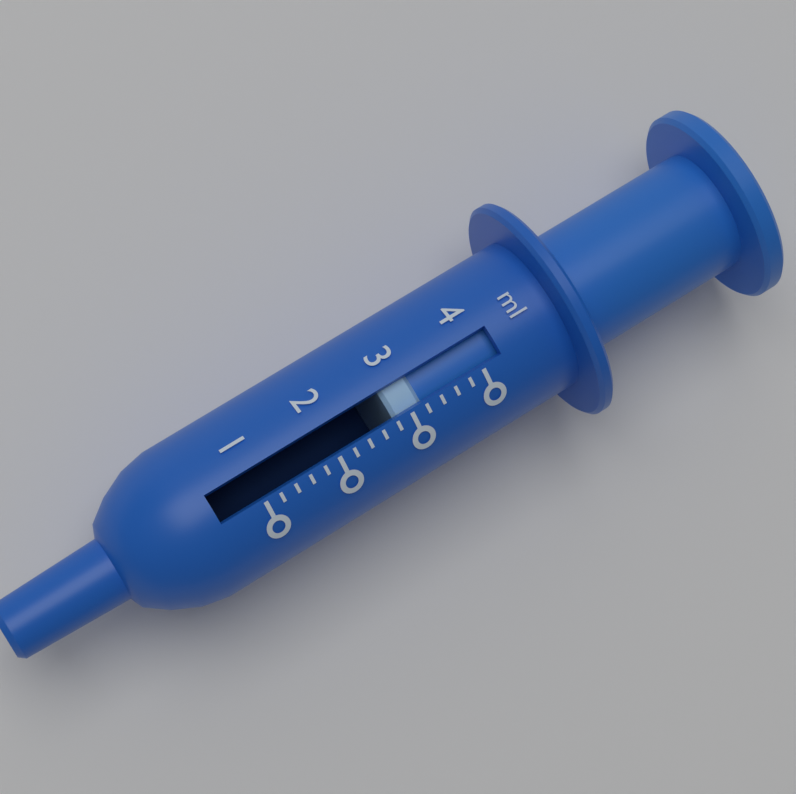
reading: 2.8 ml
